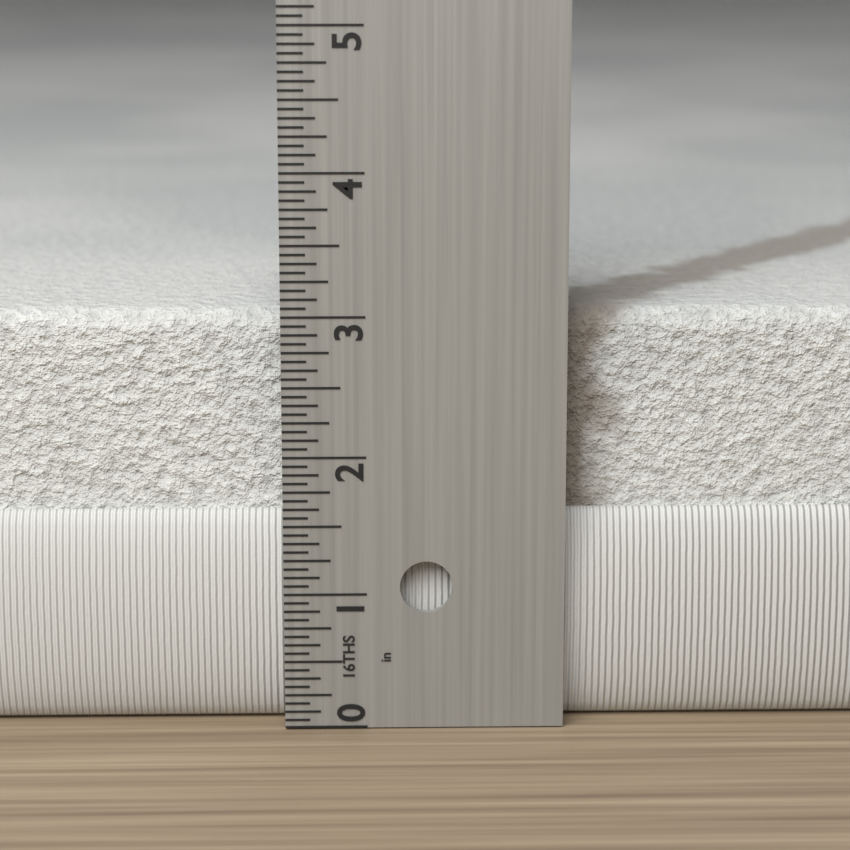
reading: 3.0000 in
